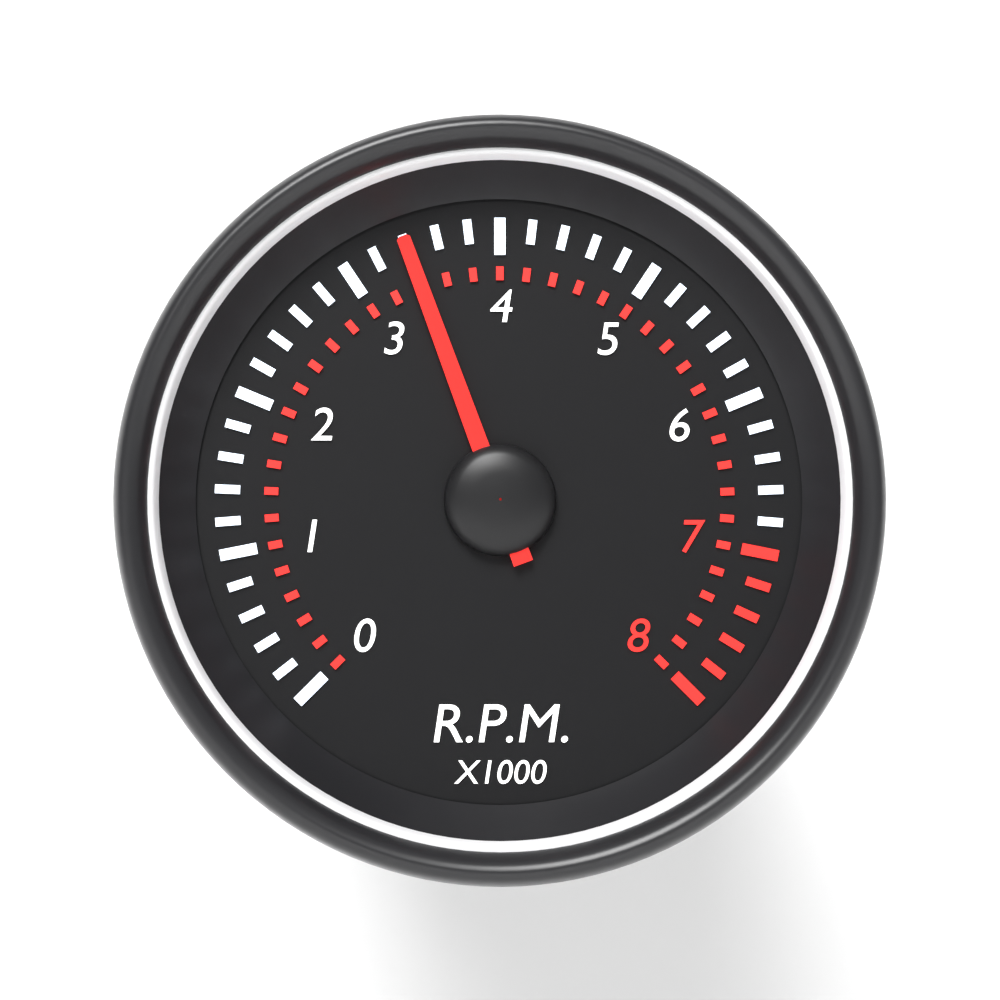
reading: 3.4 x1000 RPM
